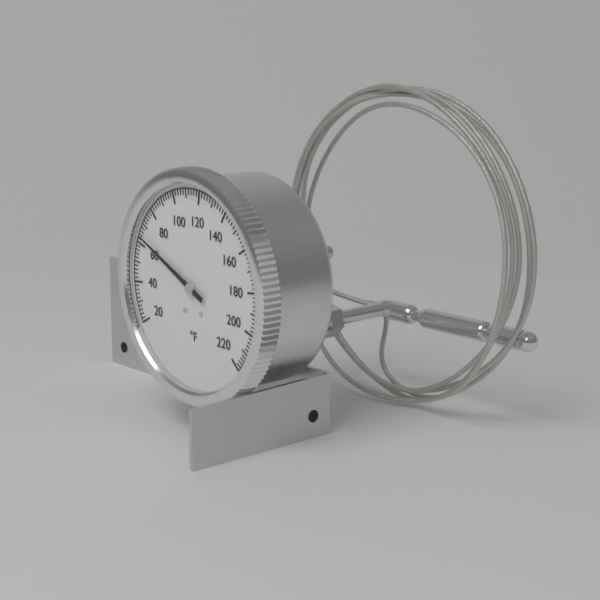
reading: 64 °F
